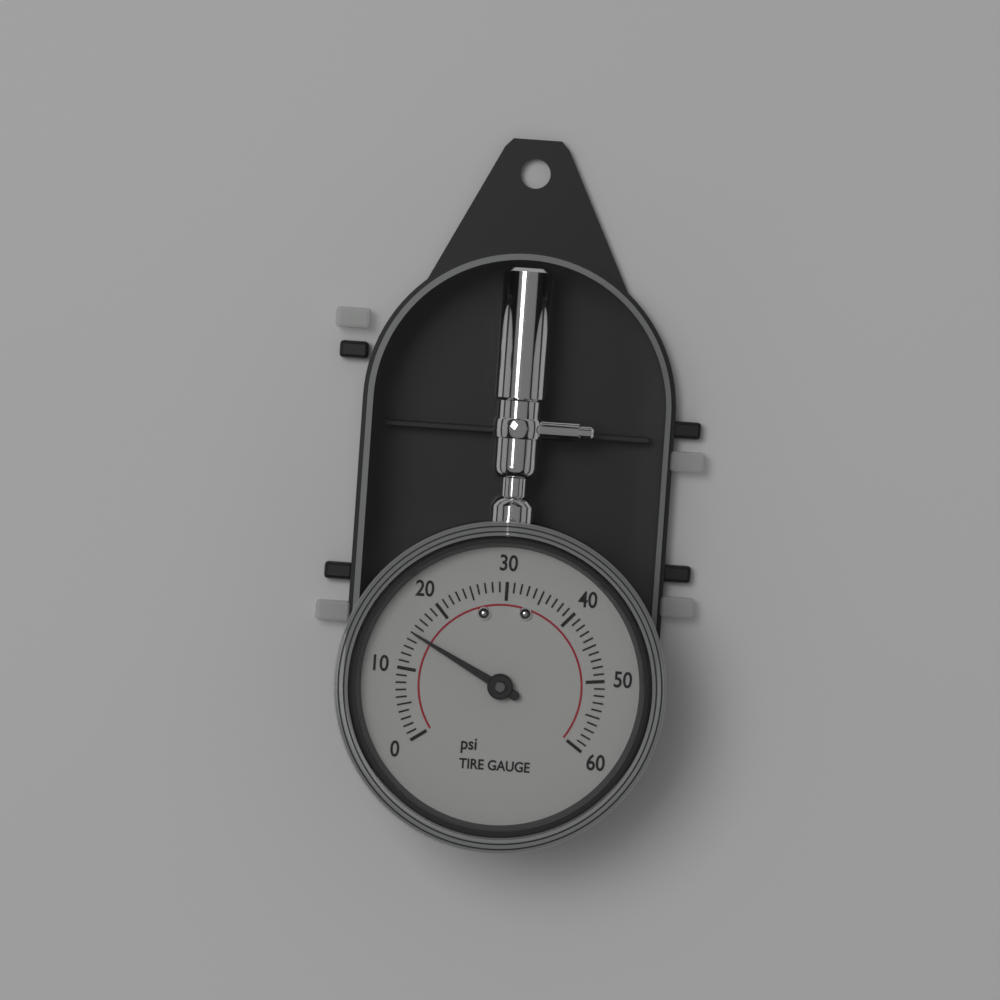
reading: 15 psi
